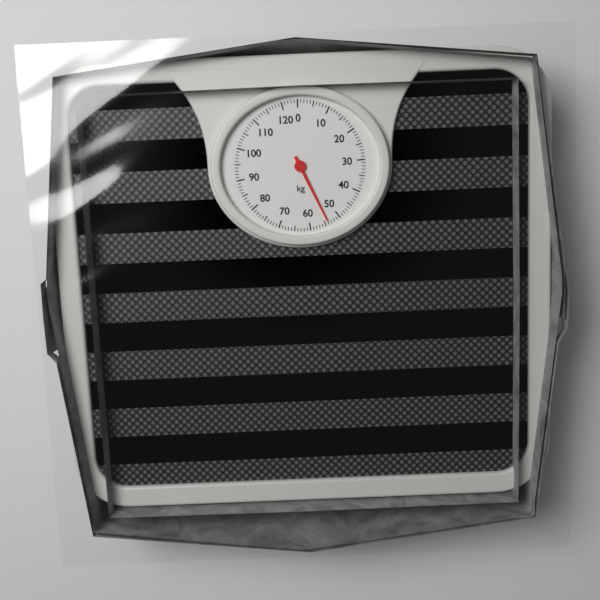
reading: 54 kg
